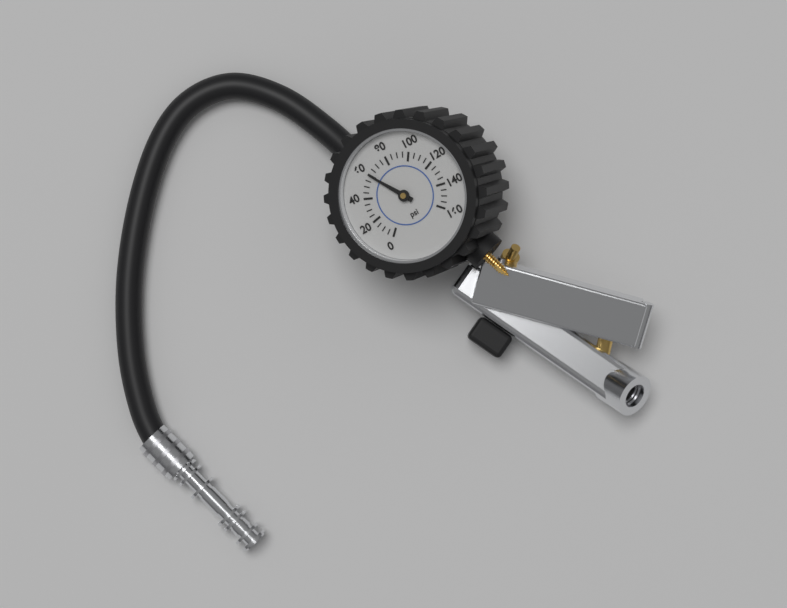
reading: 60 psi
